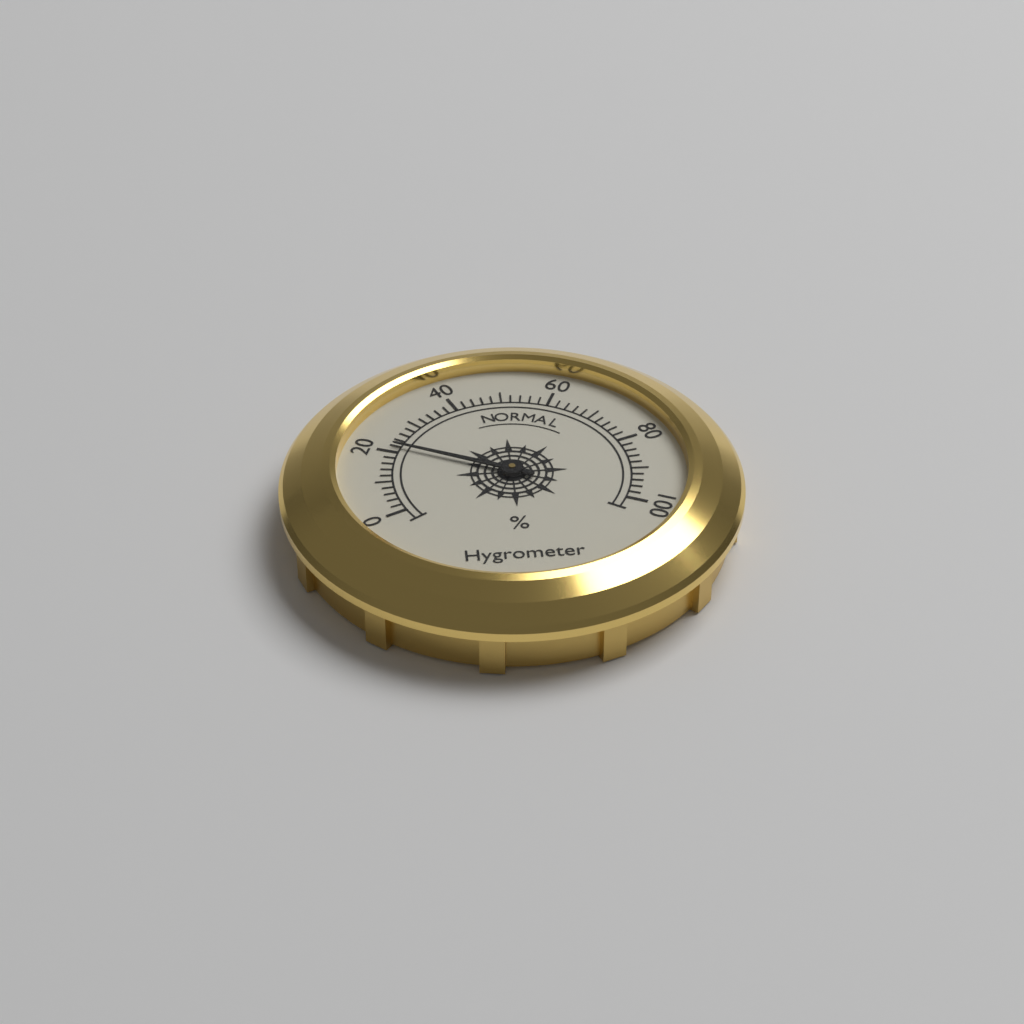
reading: 22 %
